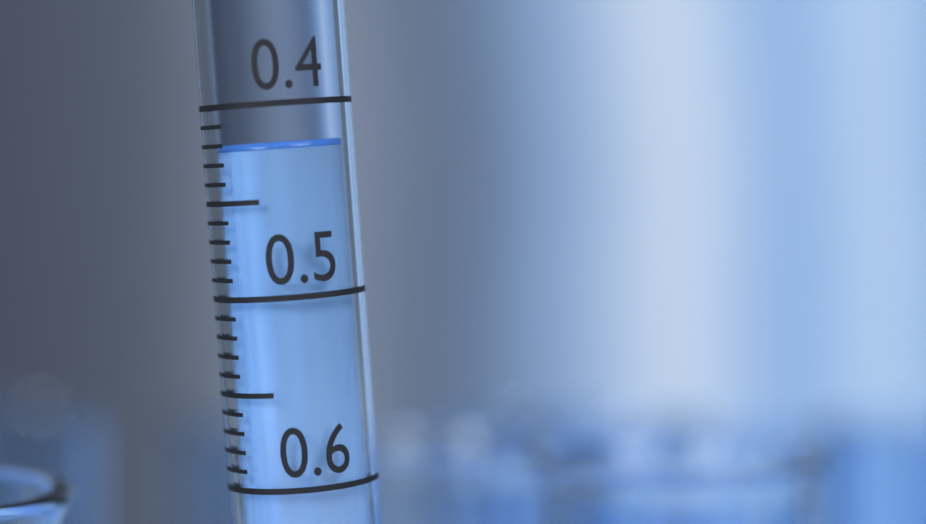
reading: 0.42 (no unit)
